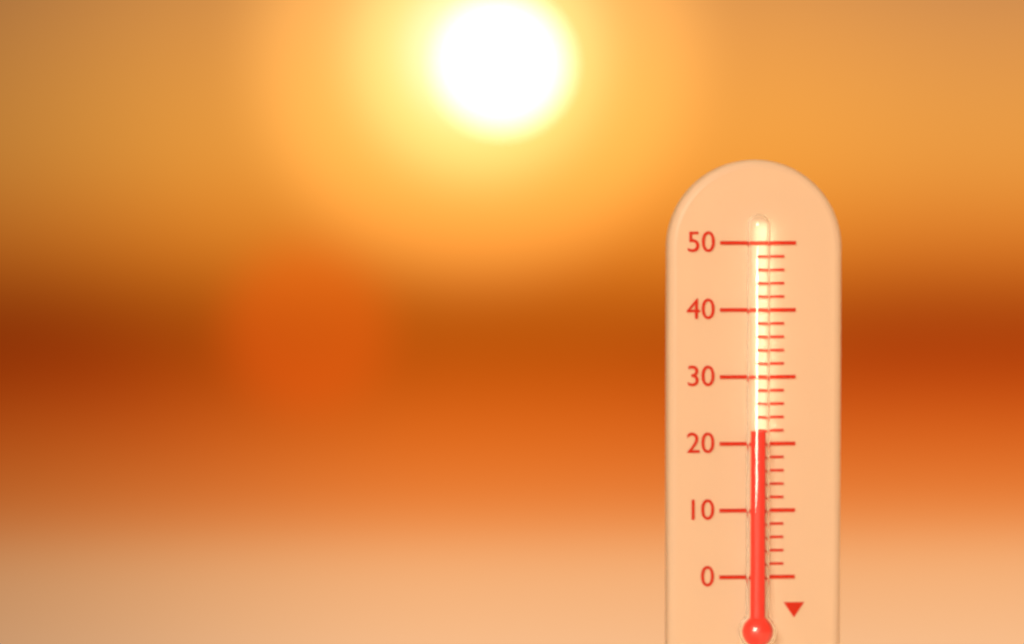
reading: 22 (no unit)
